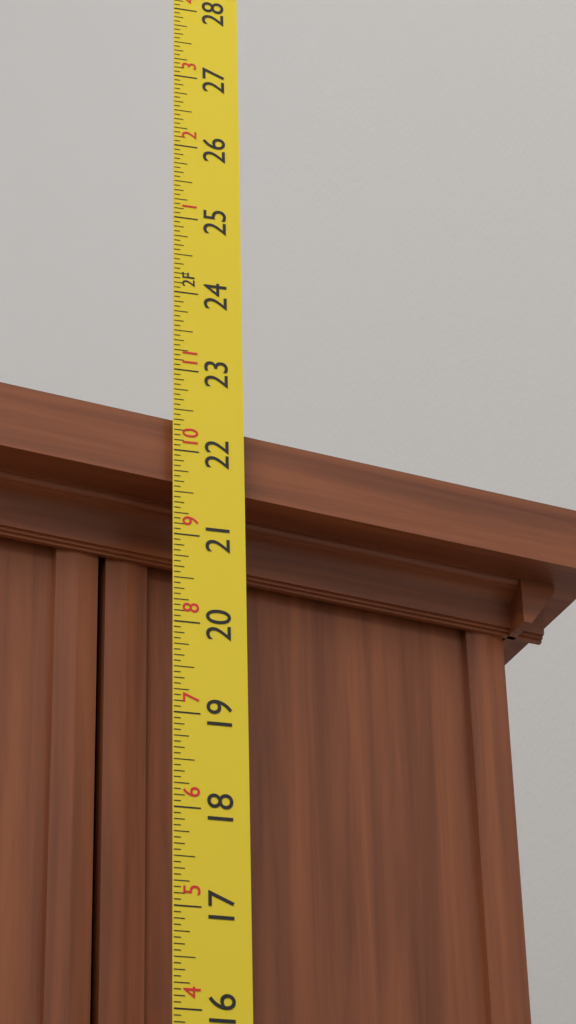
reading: 22.4375 in
